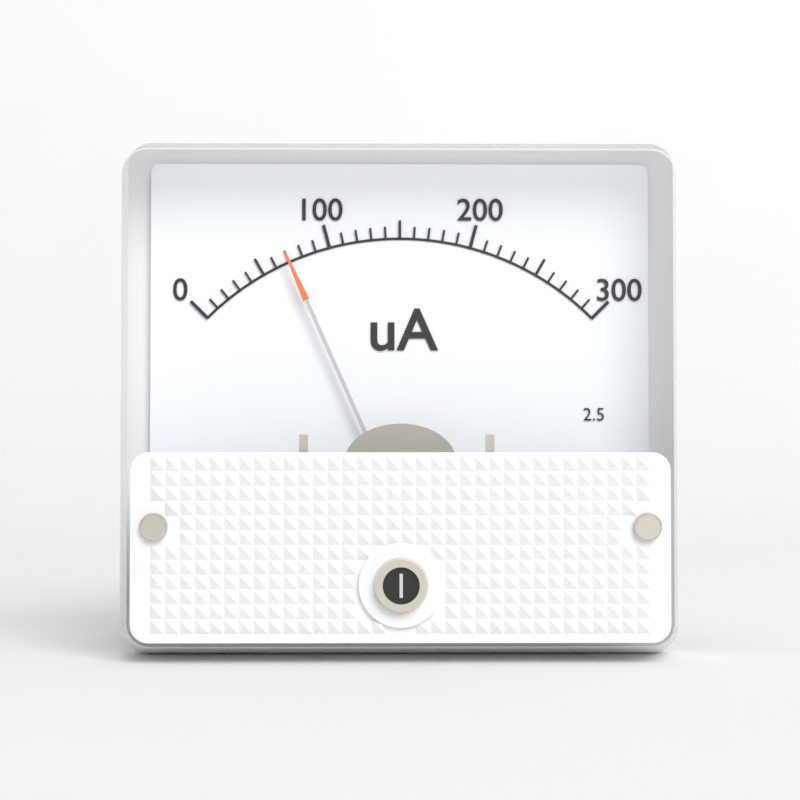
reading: 70 uA
